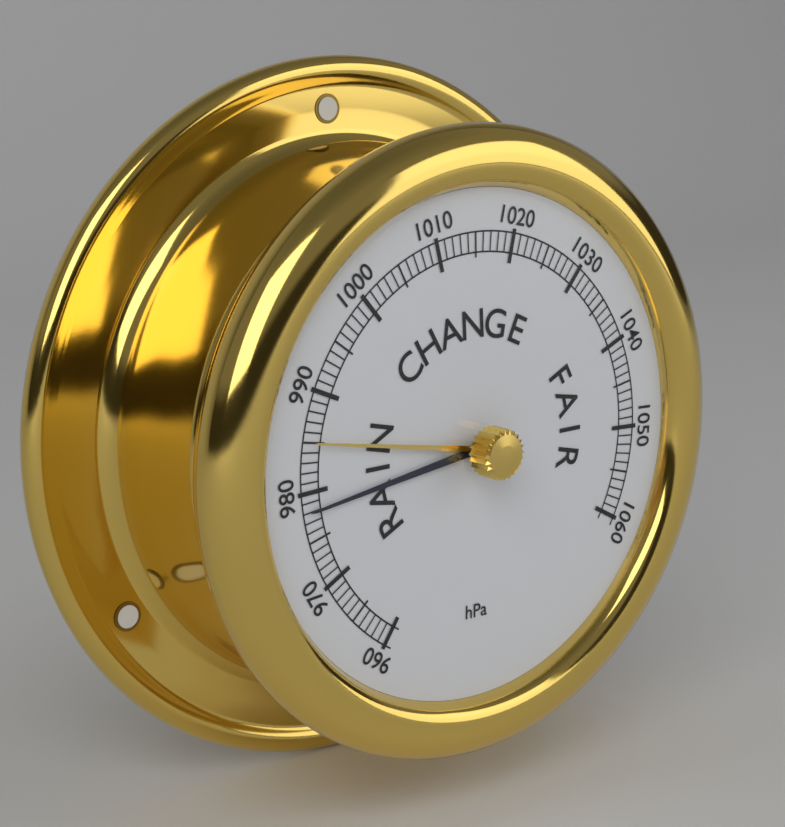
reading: 978 hPa
